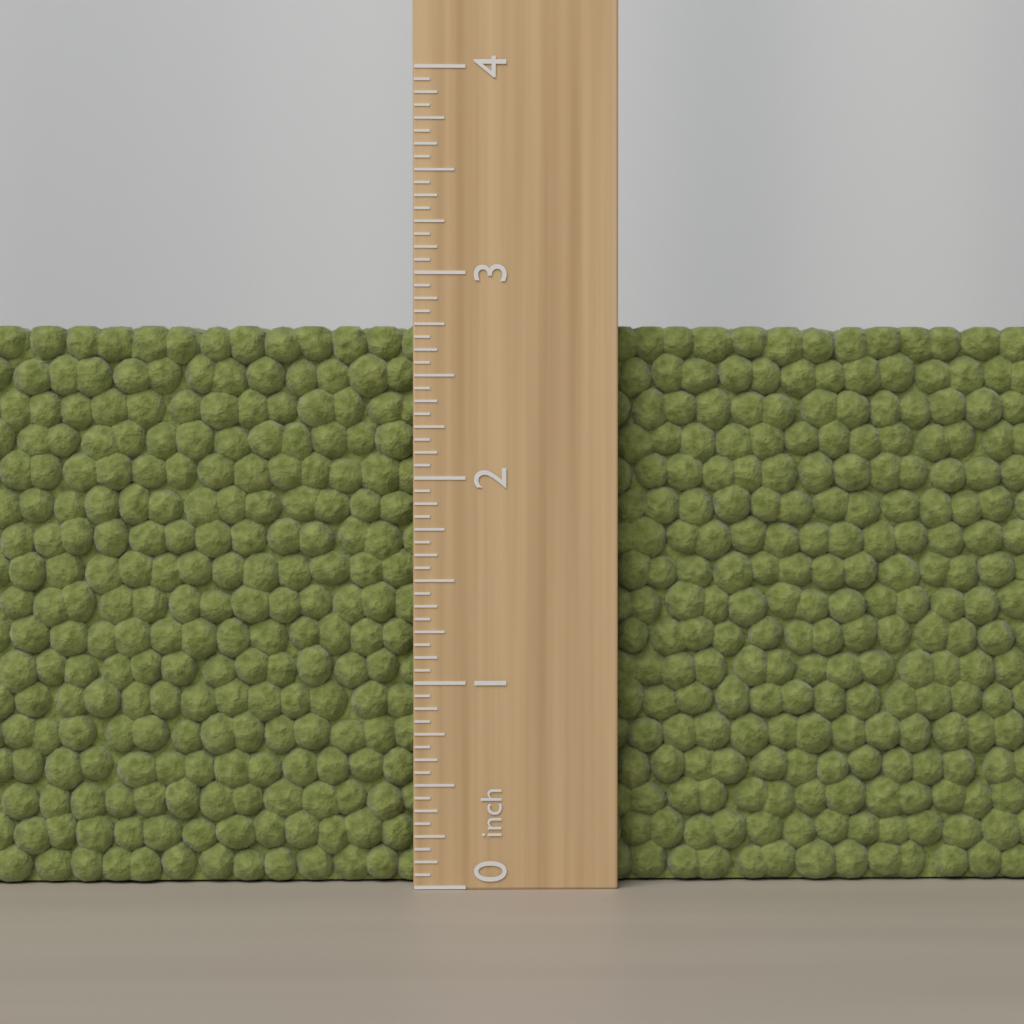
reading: 2.7500 inch
